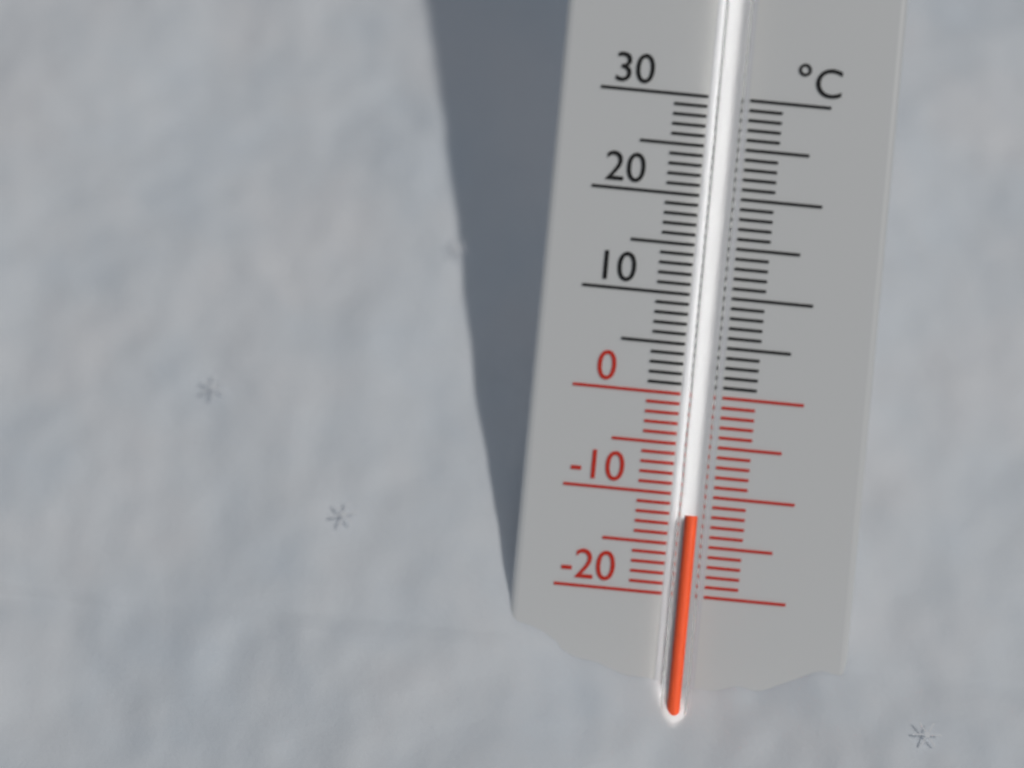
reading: -12 °C
